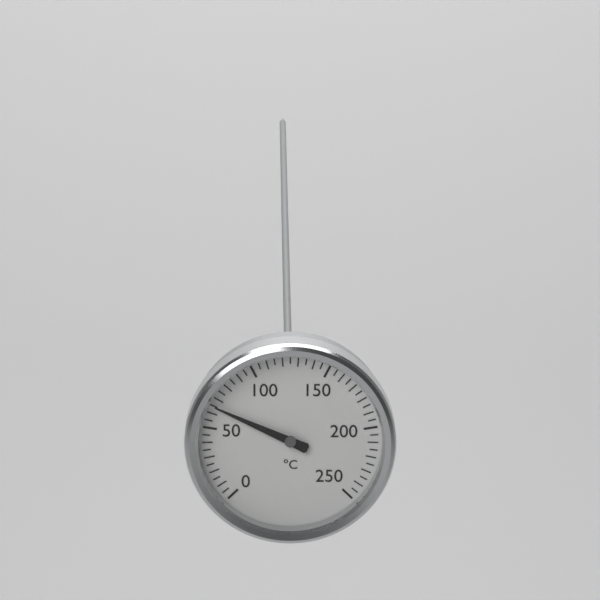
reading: 65 °C
